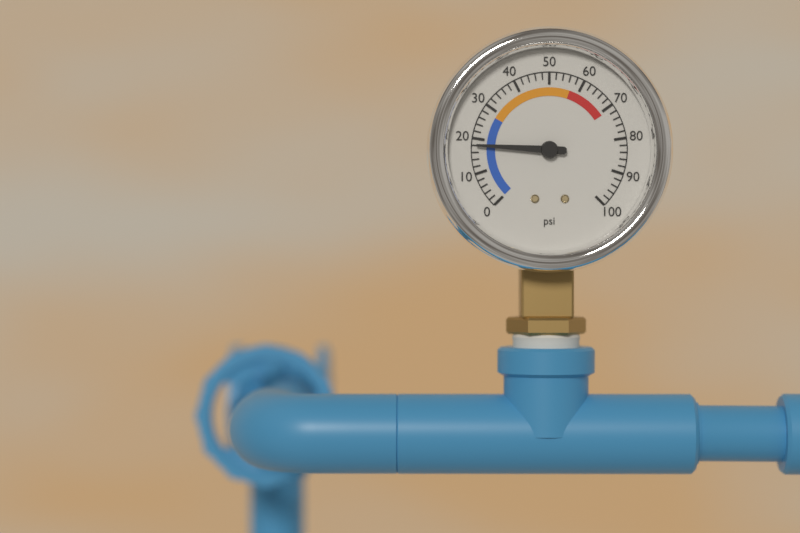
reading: 18 psi
